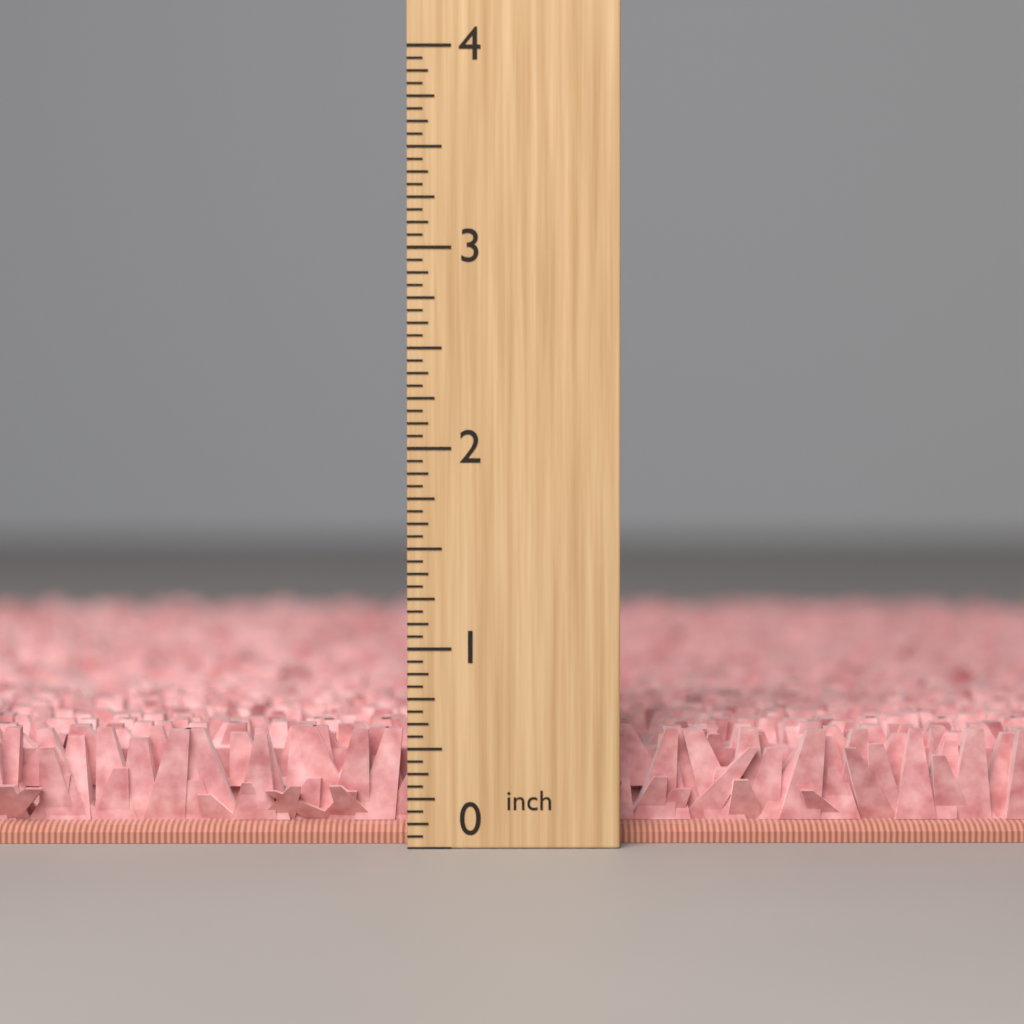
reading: 0.5625 inch
